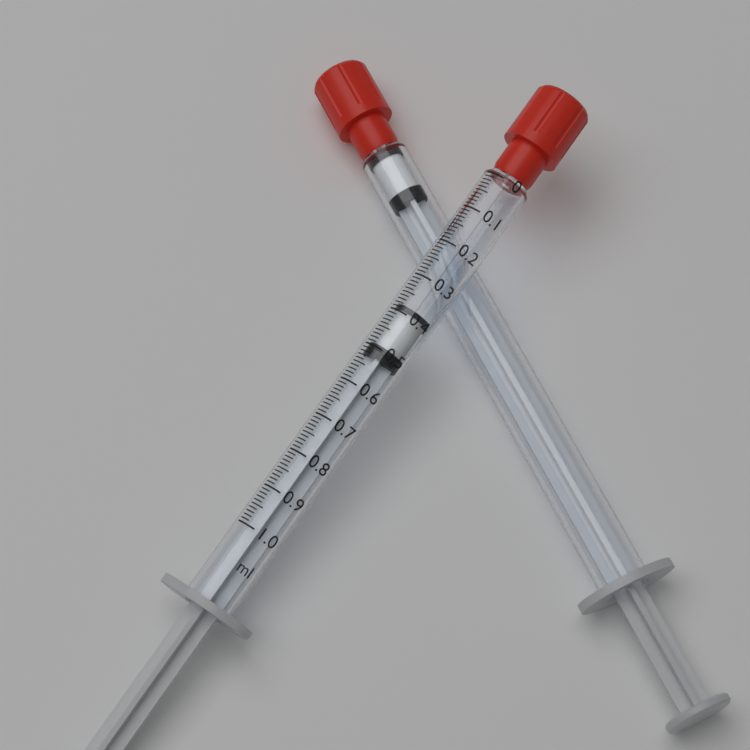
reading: 0.38 ml
